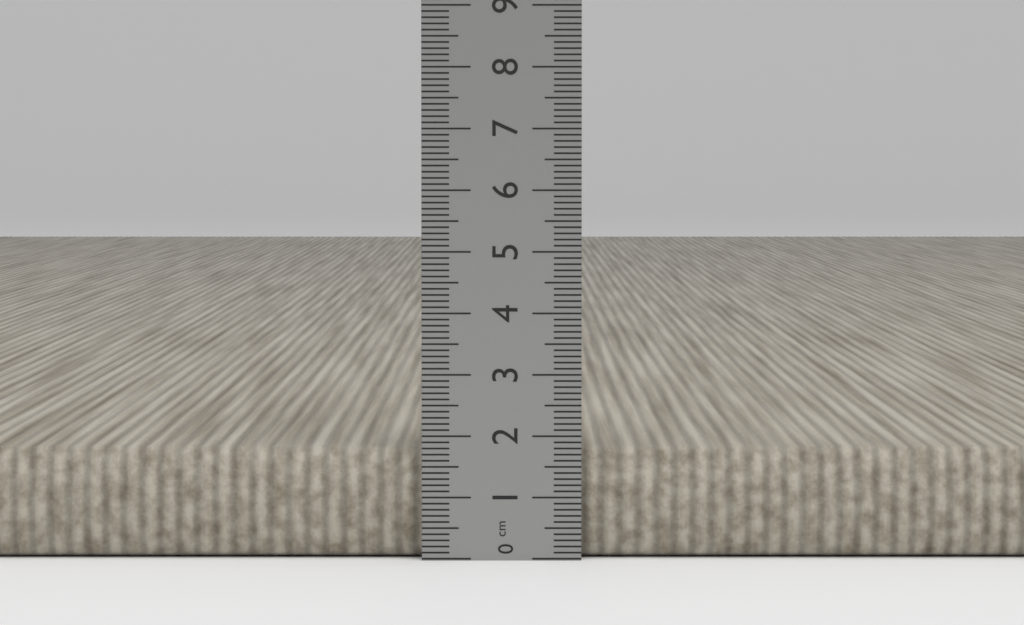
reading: 1.8 cm
